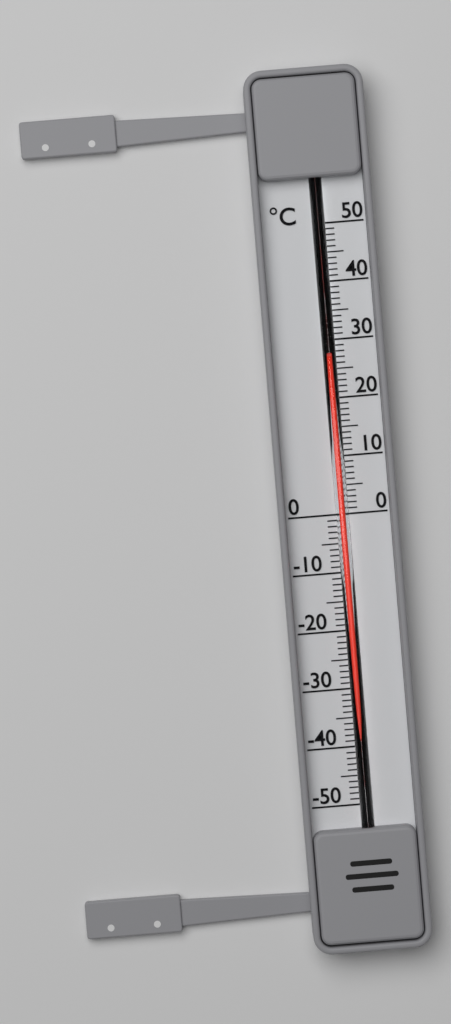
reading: 27 °C
